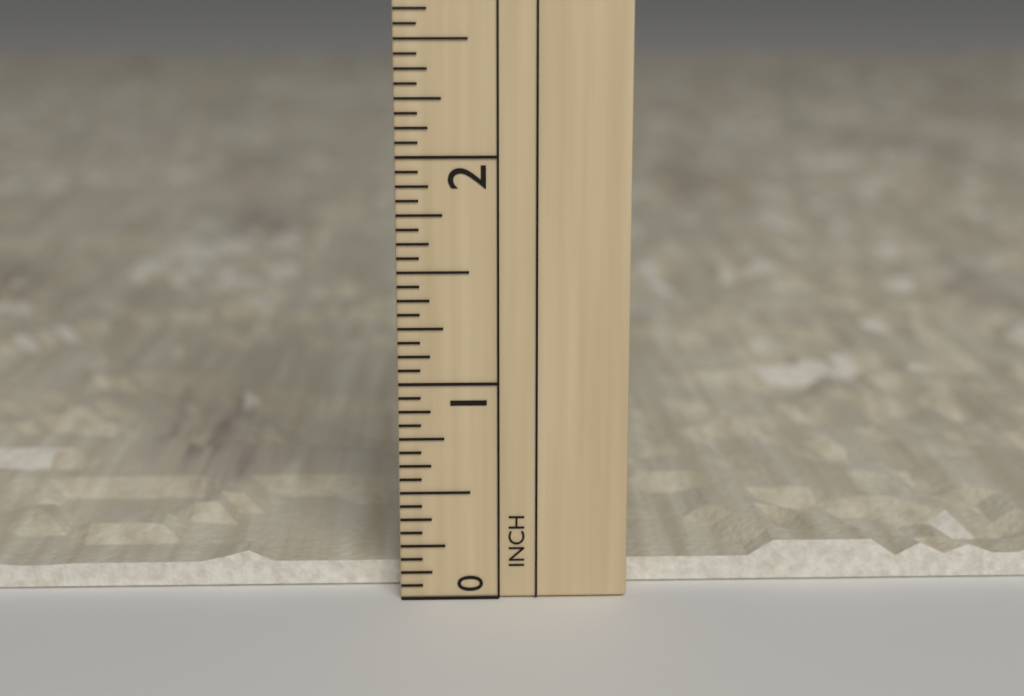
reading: 0.1875 in
